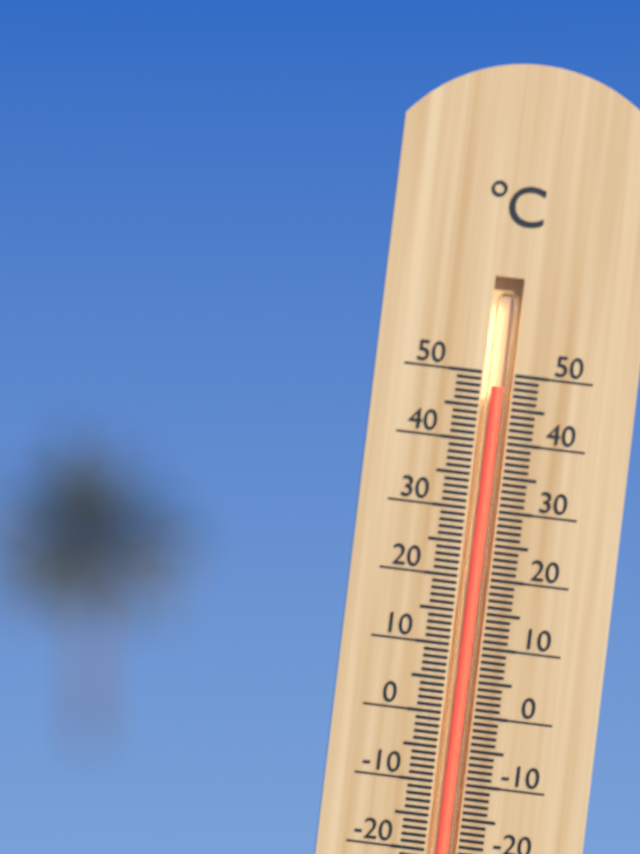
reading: 48 °C
